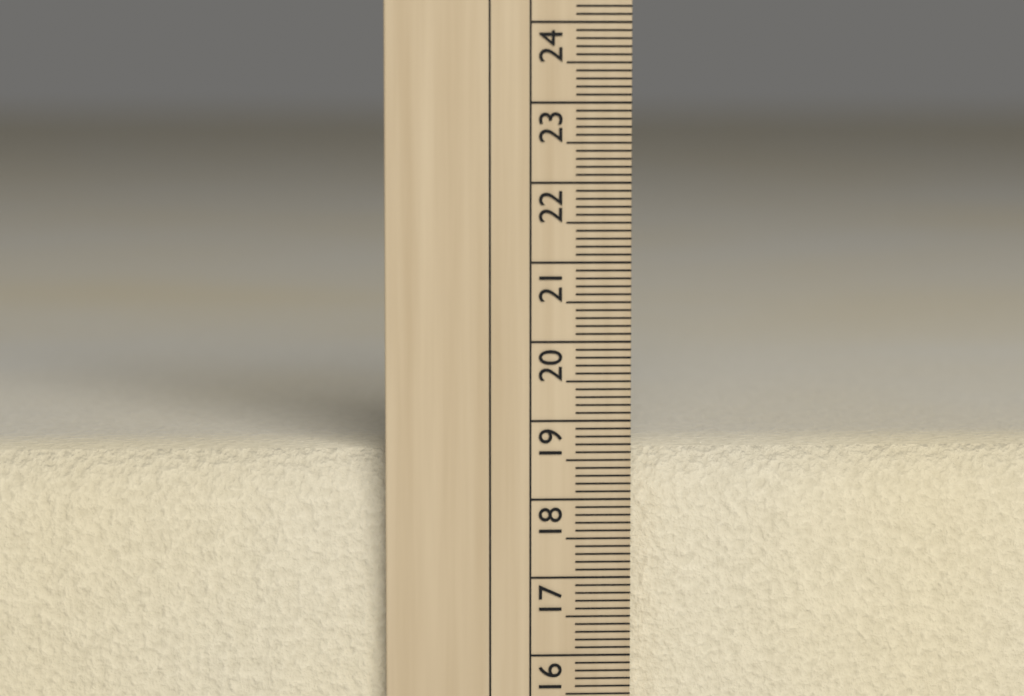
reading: 18.6 cm
